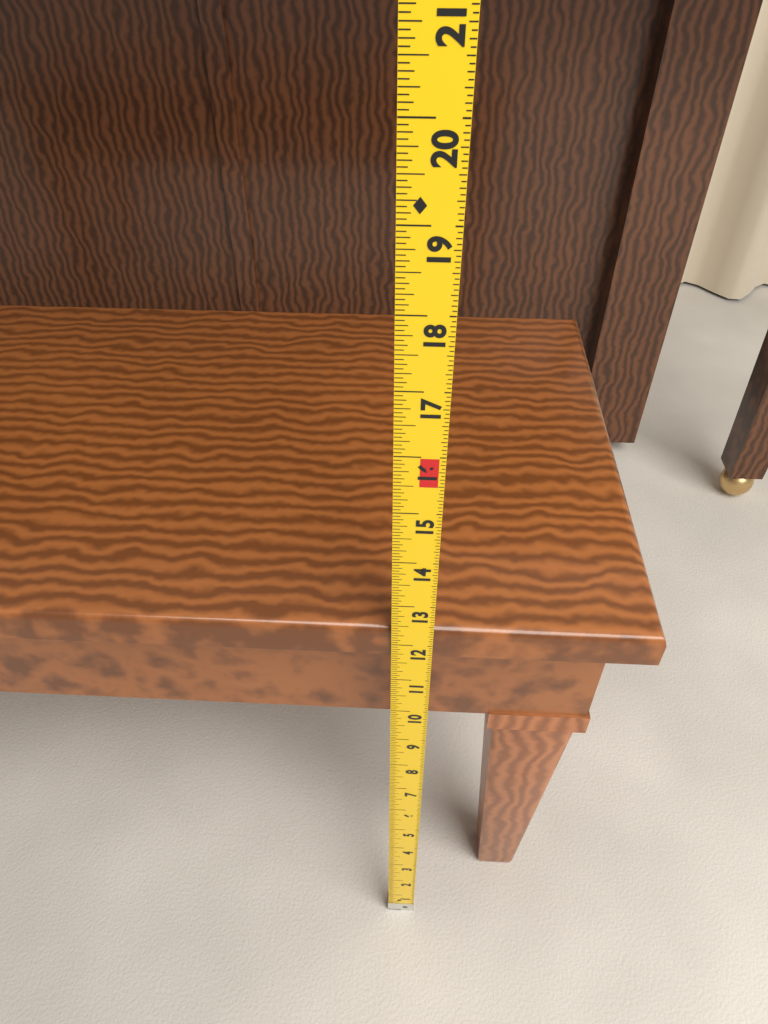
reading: 12.3750 in
